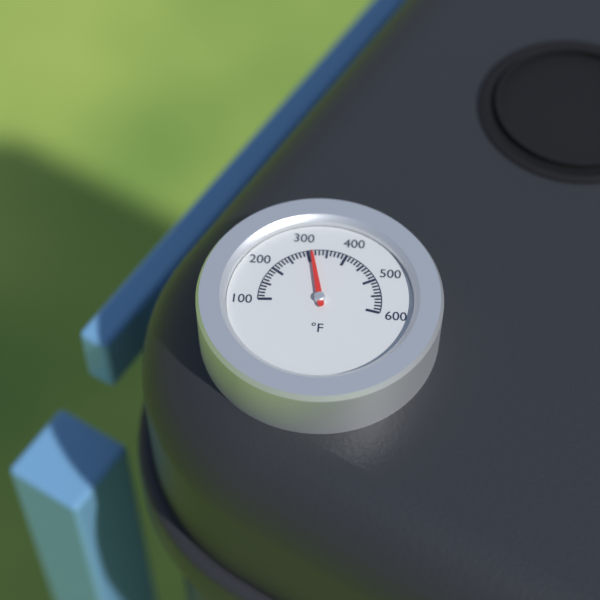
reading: 310 °F
